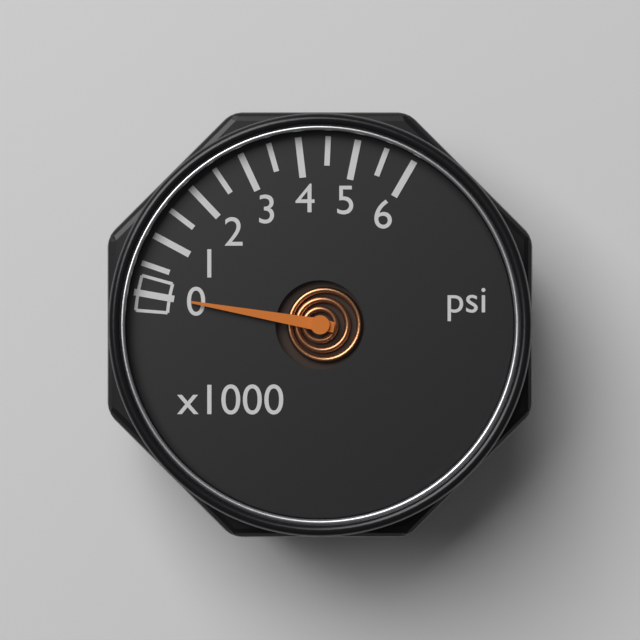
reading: 0 psi
